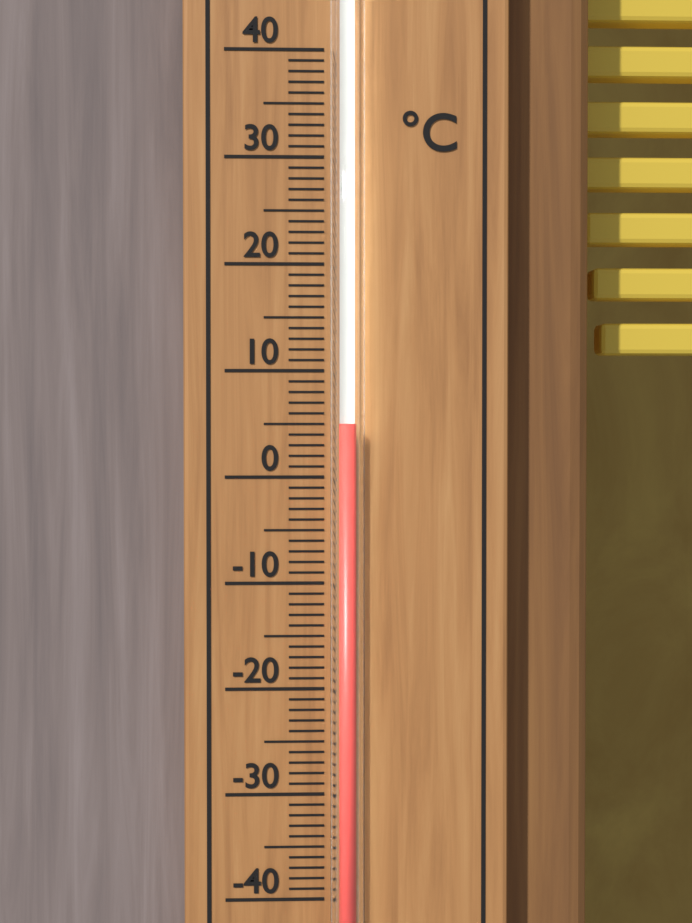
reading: 5 °C
